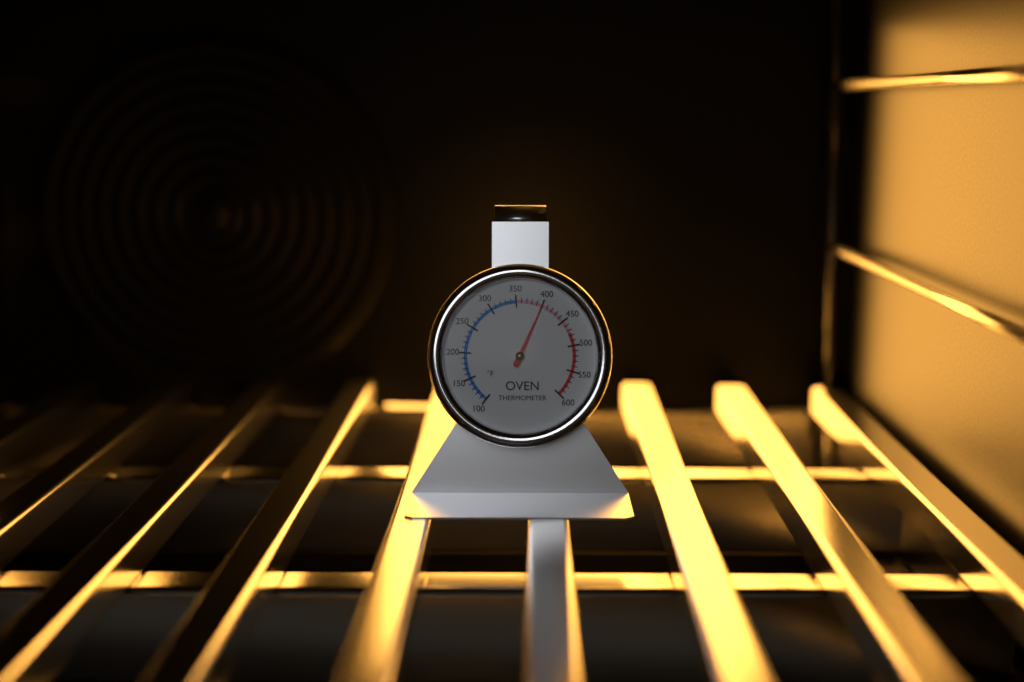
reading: 400 °F
